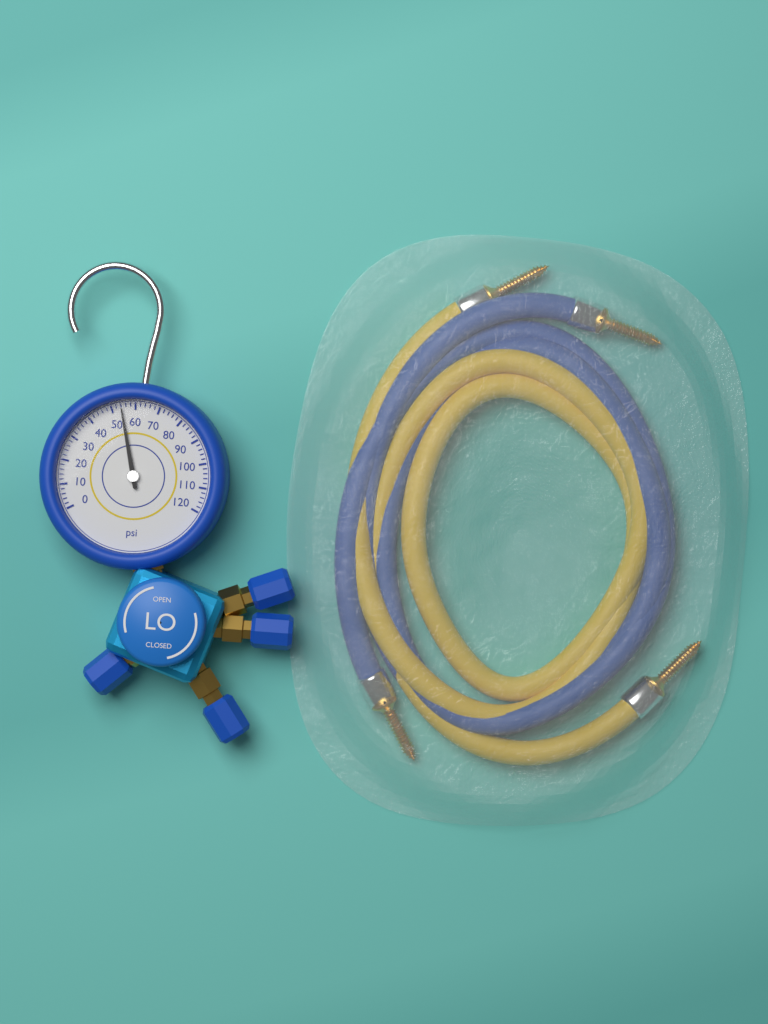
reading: 54 psi
